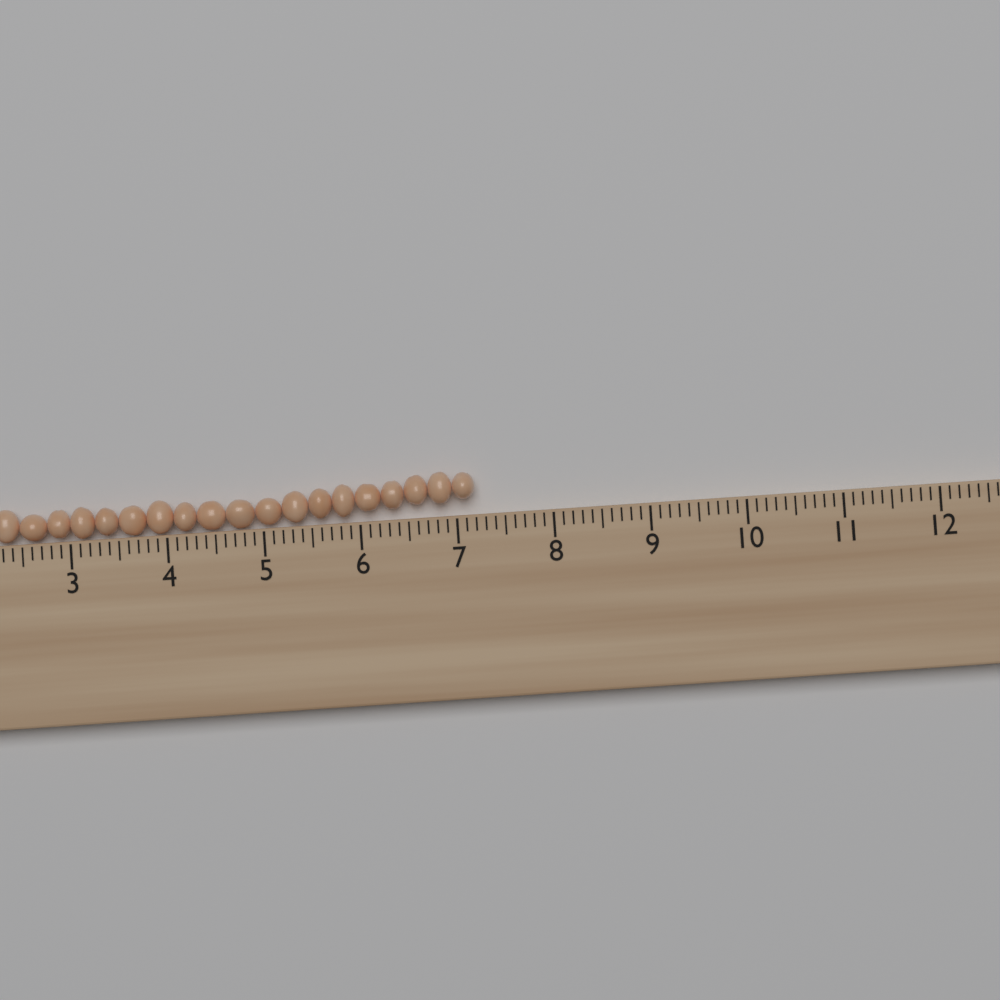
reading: 7.2 cm
